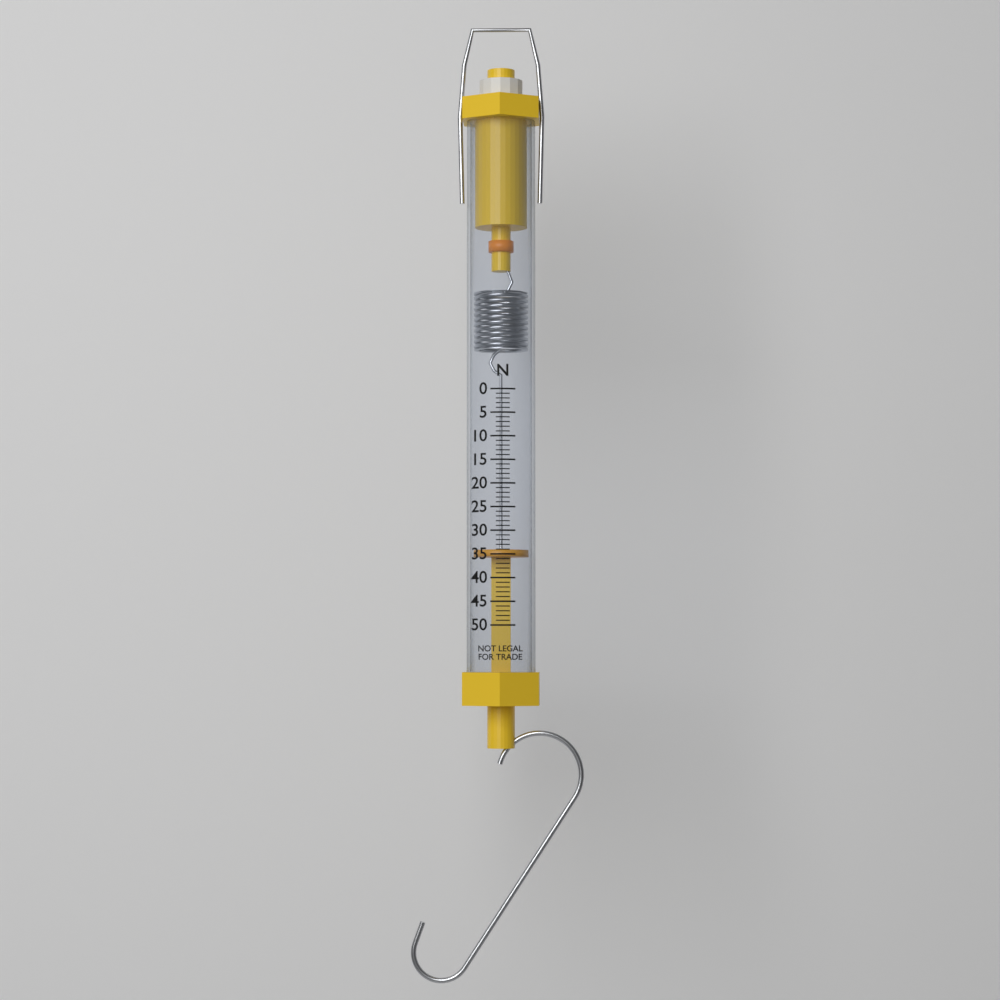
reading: 34 N
